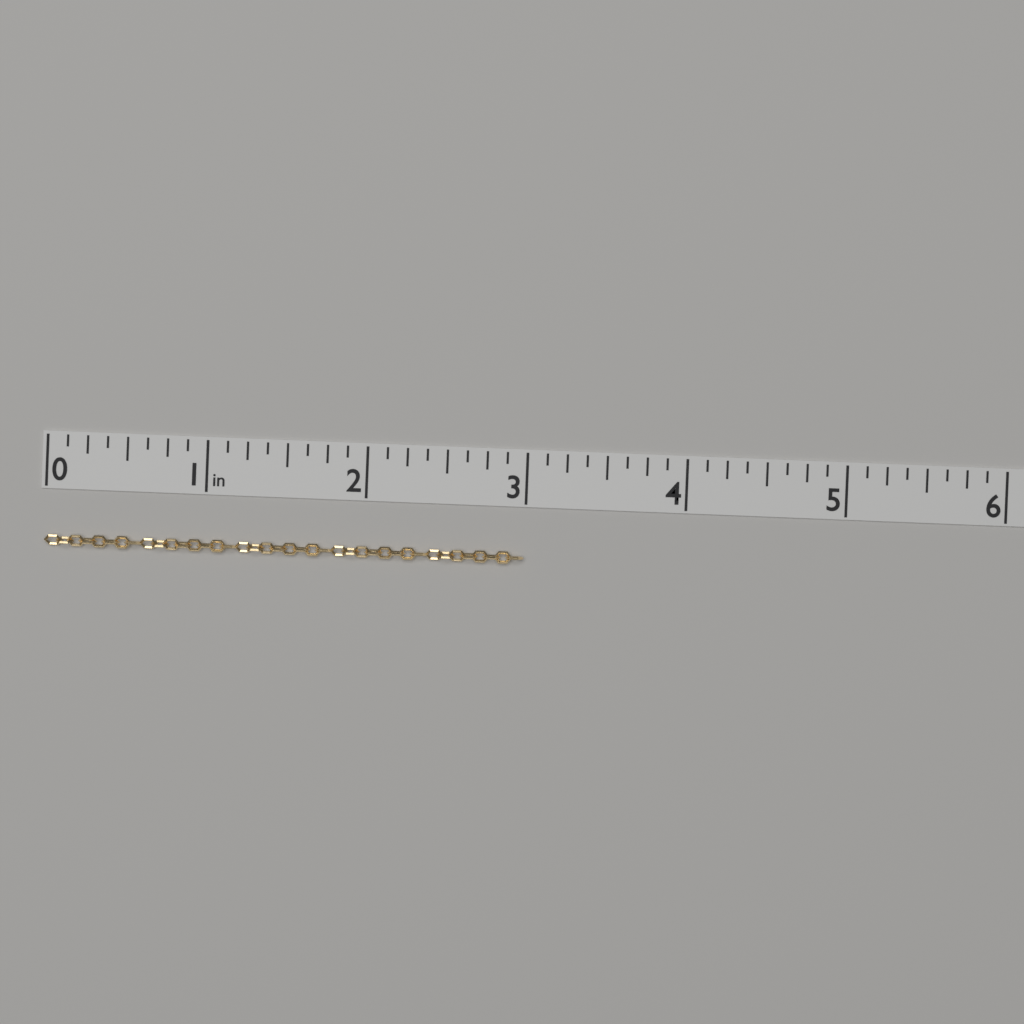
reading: 3.000 in
